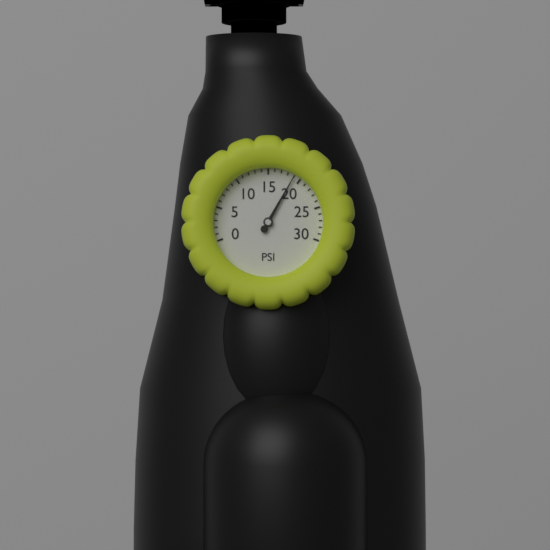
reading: 19 psi
